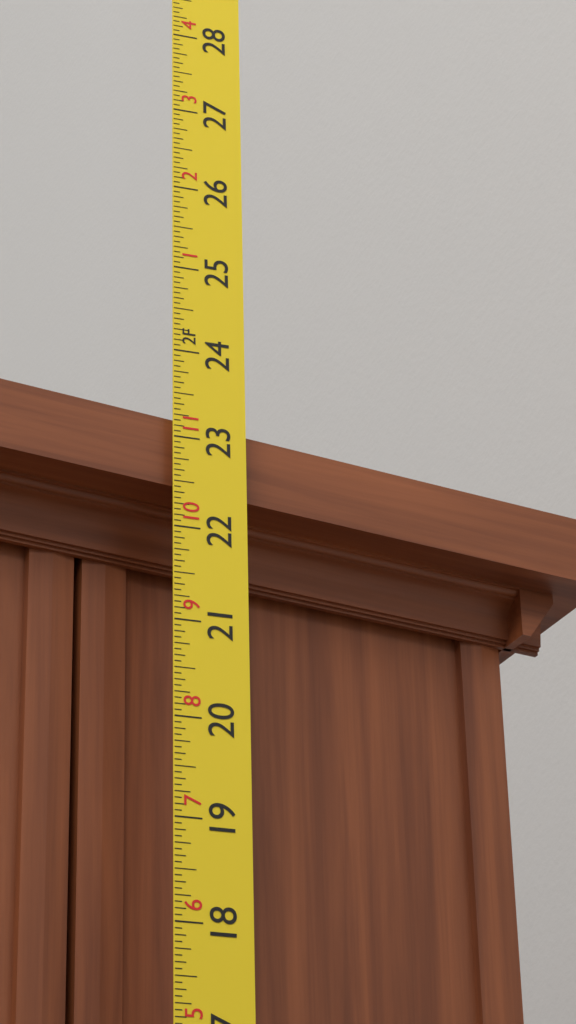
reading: 23.2500 in
